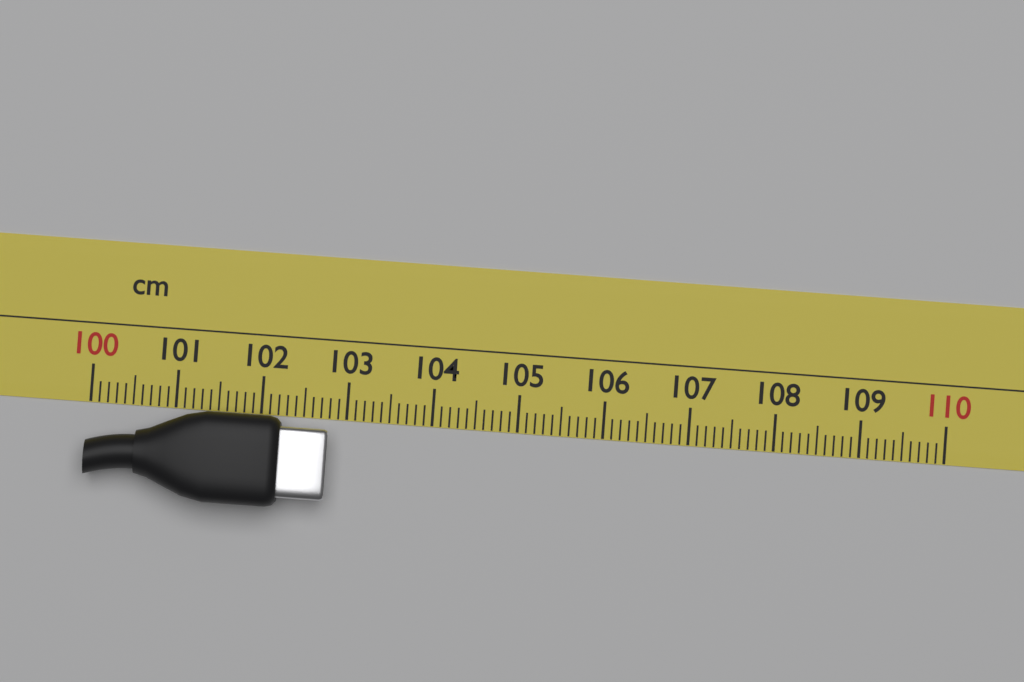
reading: 102.8 cm
